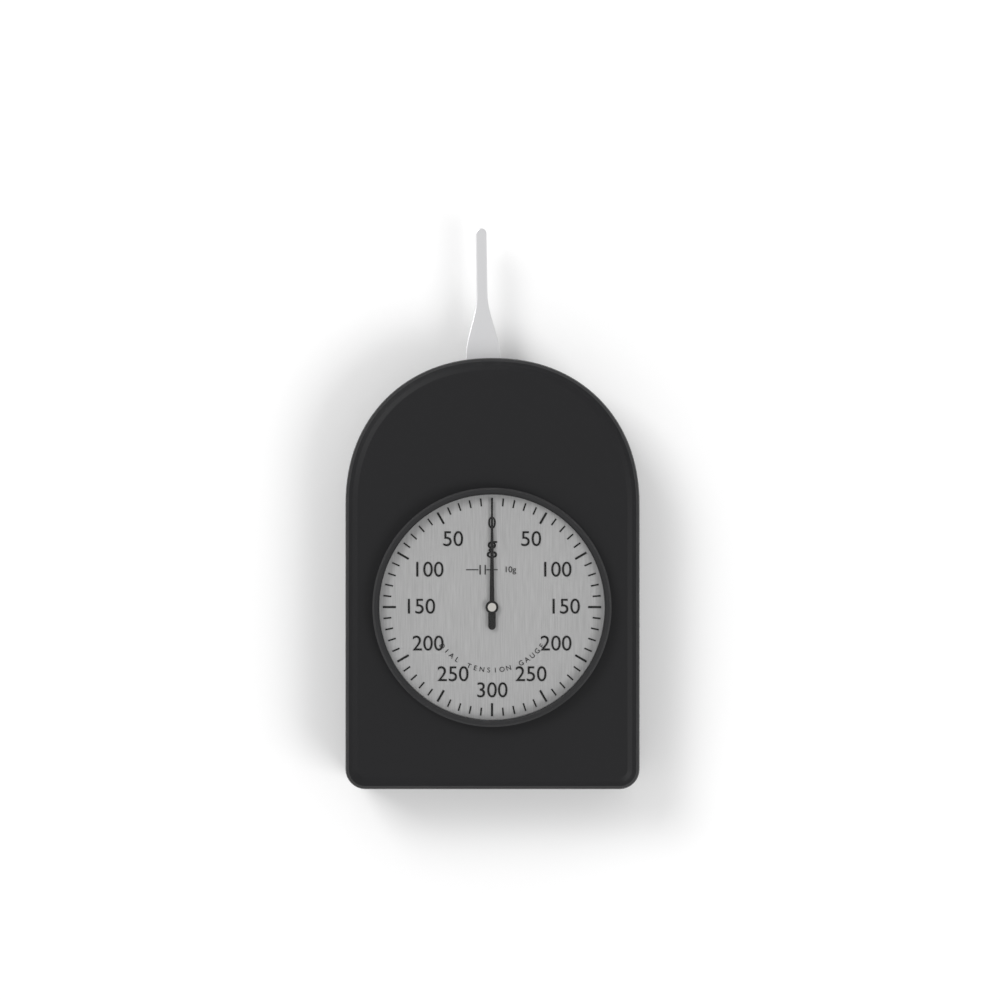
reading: 0 g
